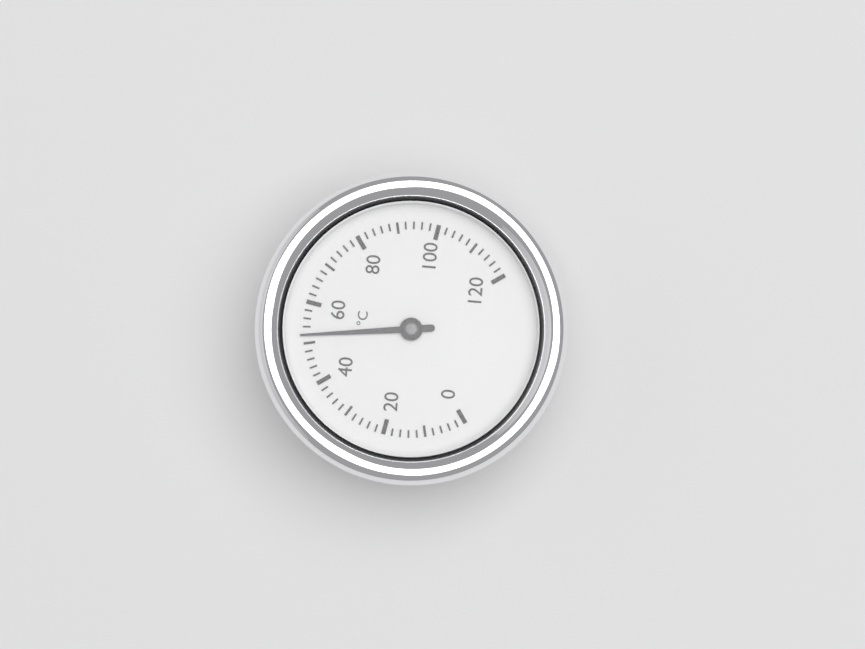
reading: 52 °C
